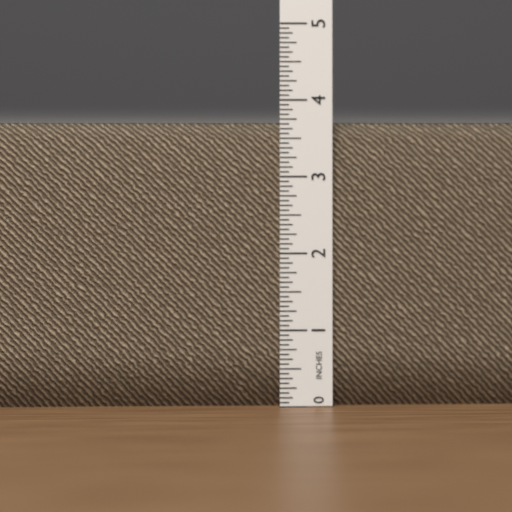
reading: 3.6875 in
